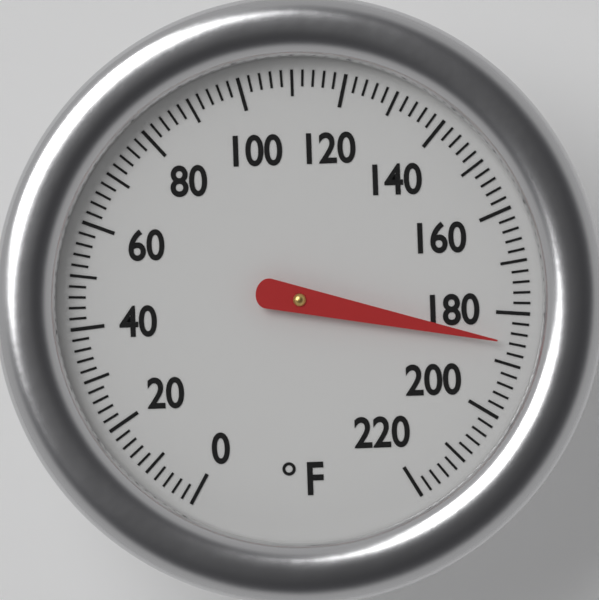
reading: 186 °F
